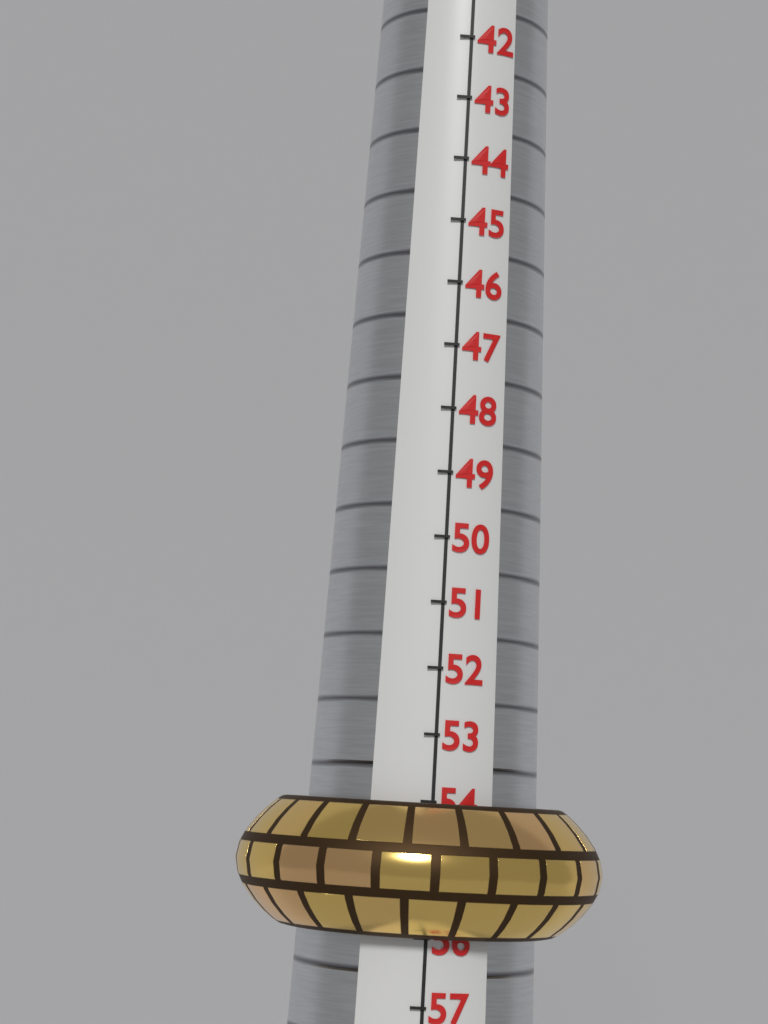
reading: 56 (no unit)
